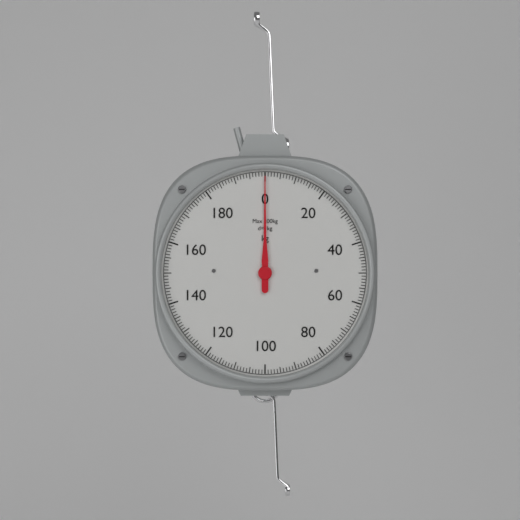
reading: 0 kg
